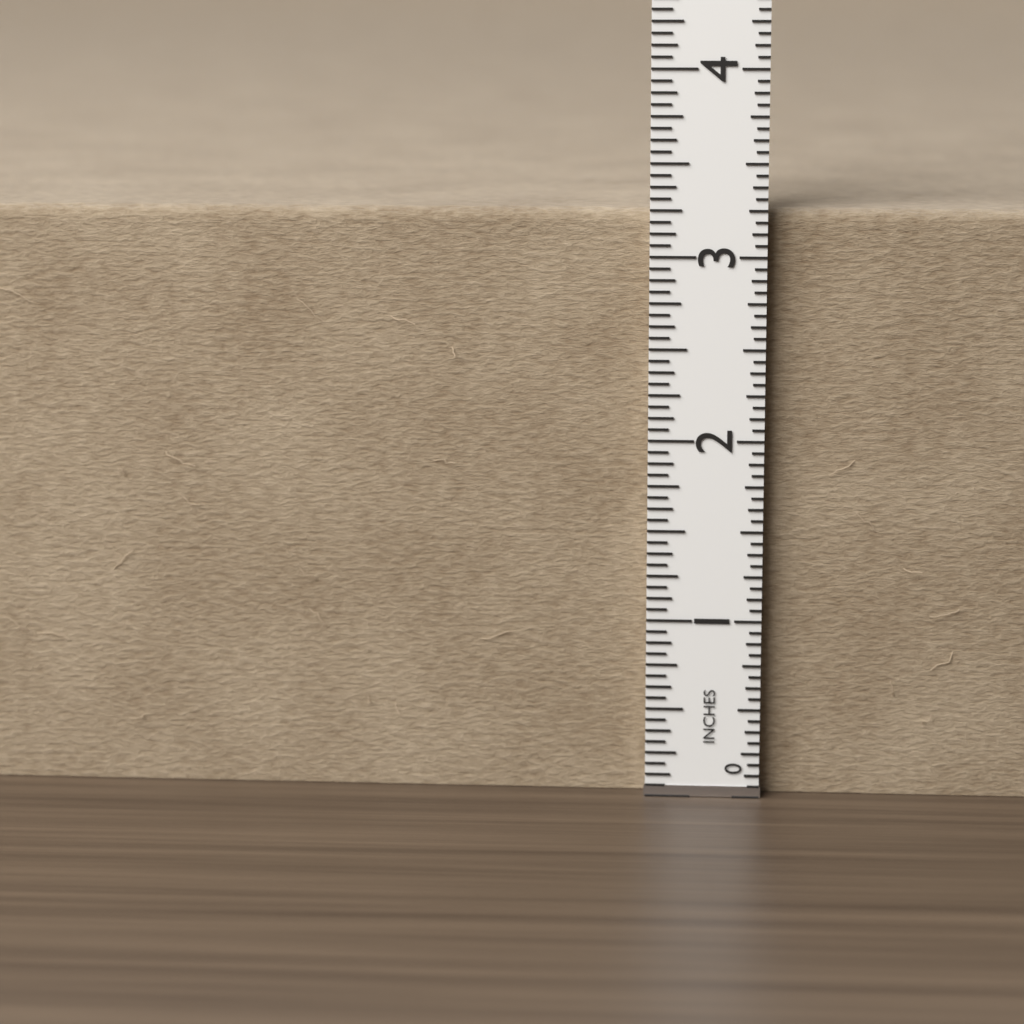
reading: 3.2500 in
